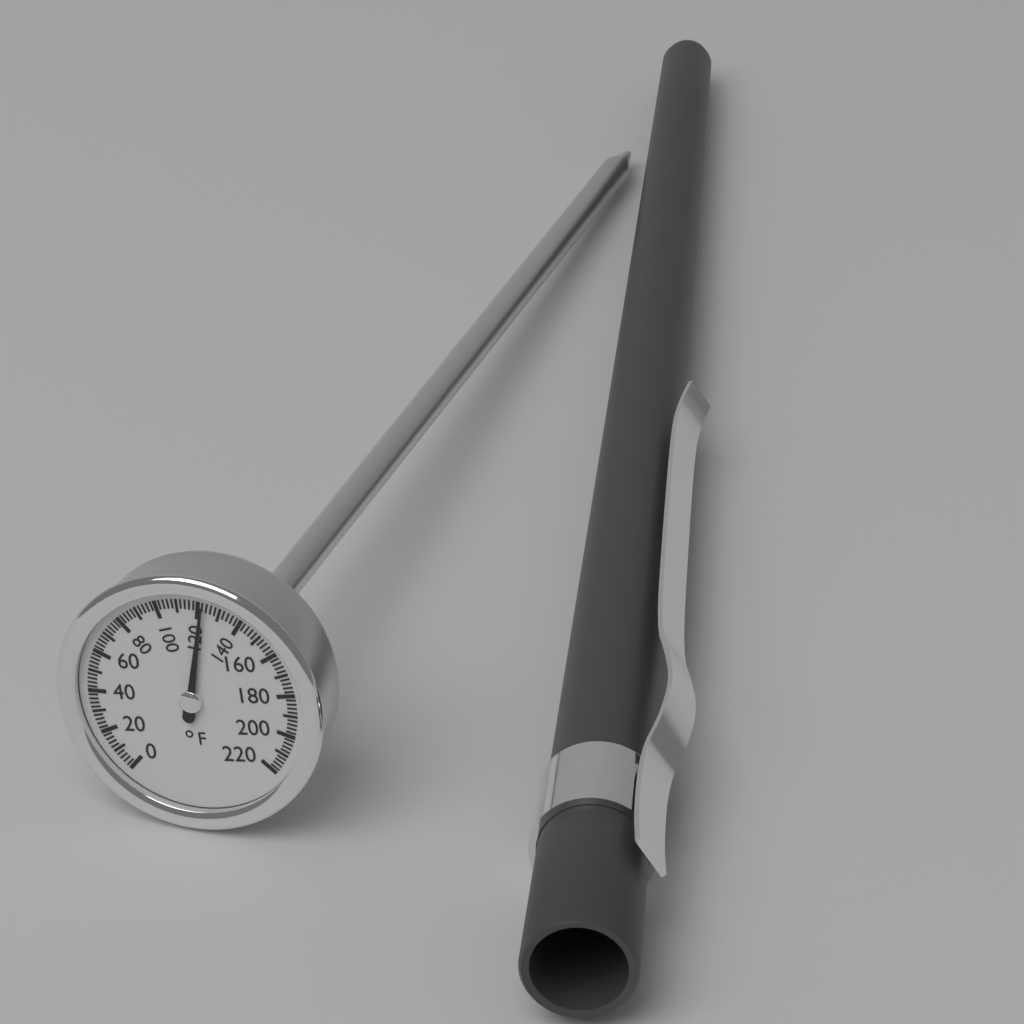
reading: 122 °F
